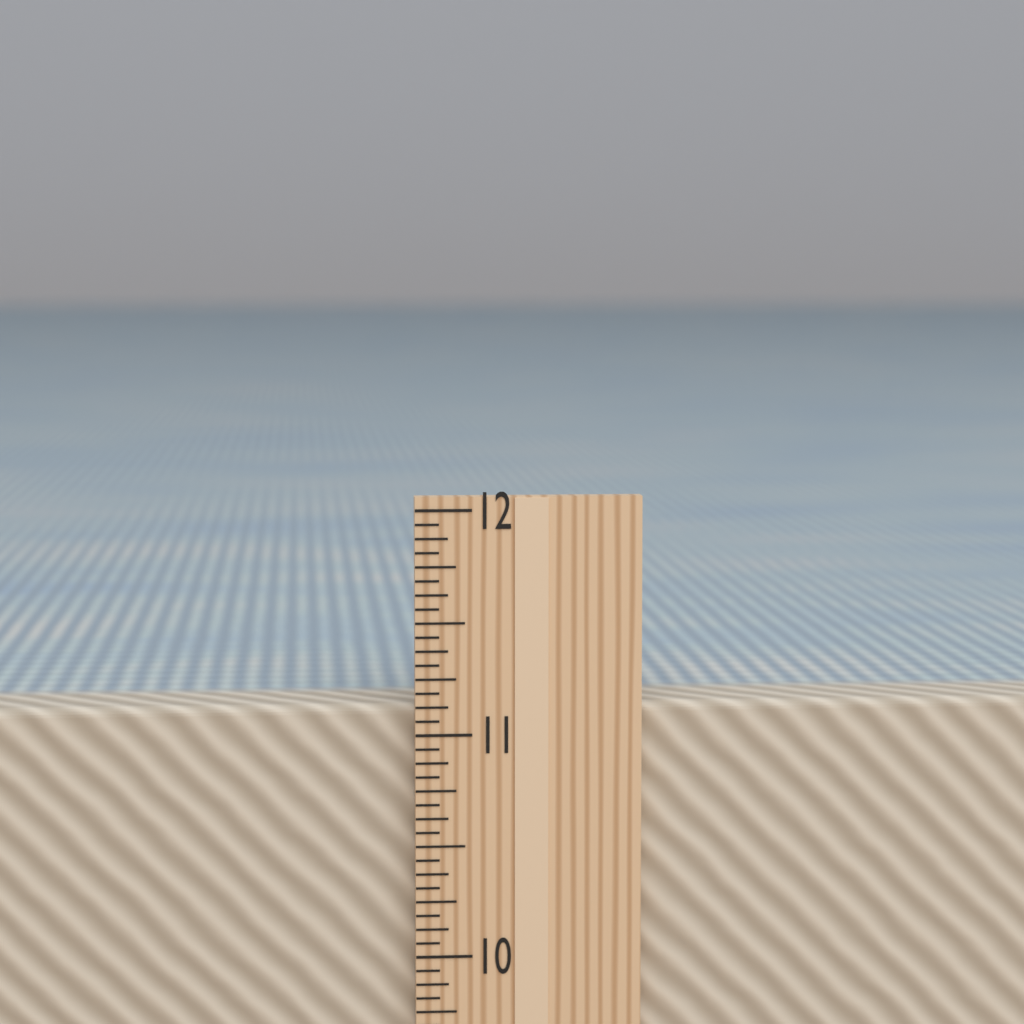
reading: 11.1250 in
